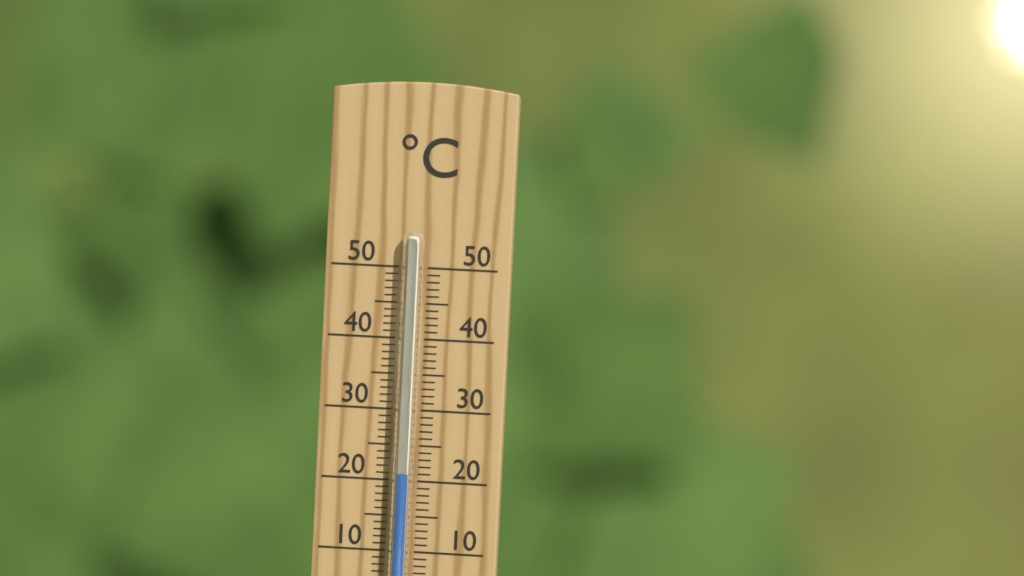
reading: 21 °C
